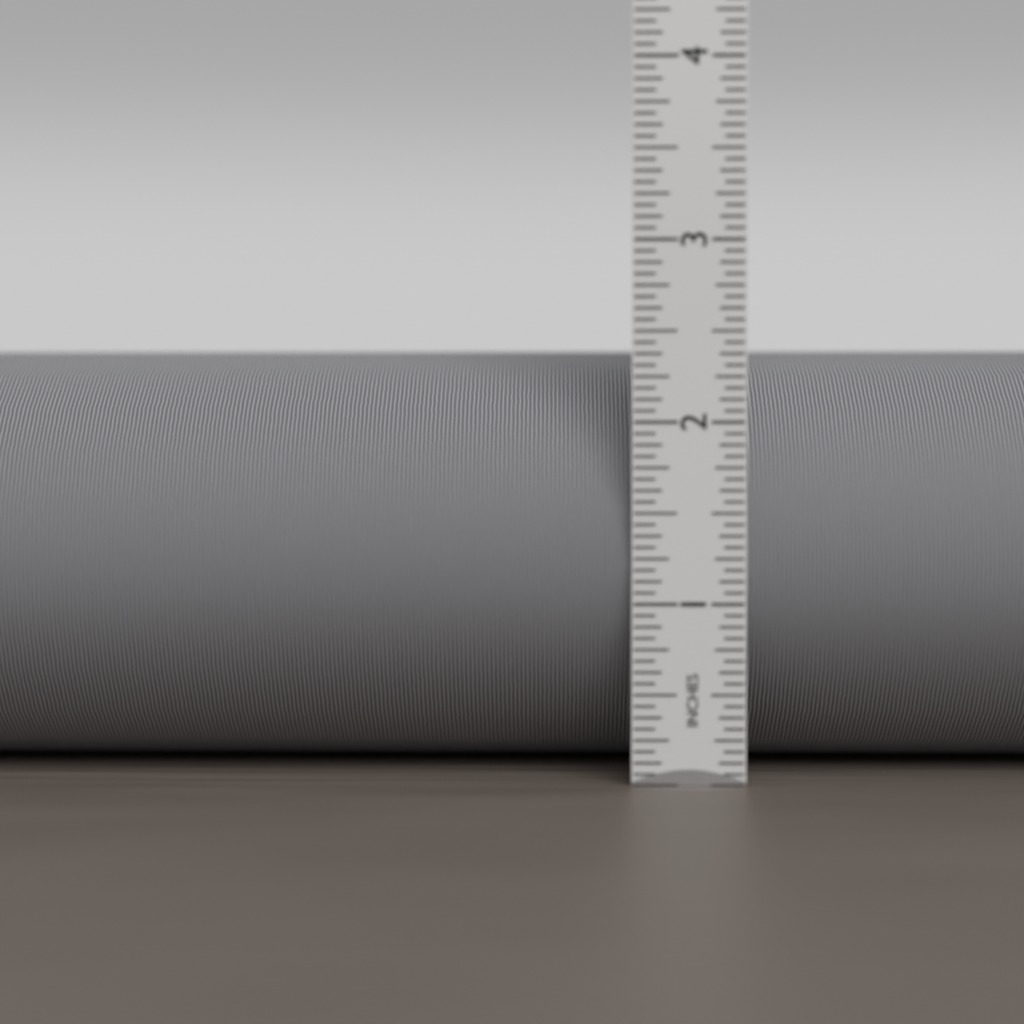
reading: 2.4375 in
